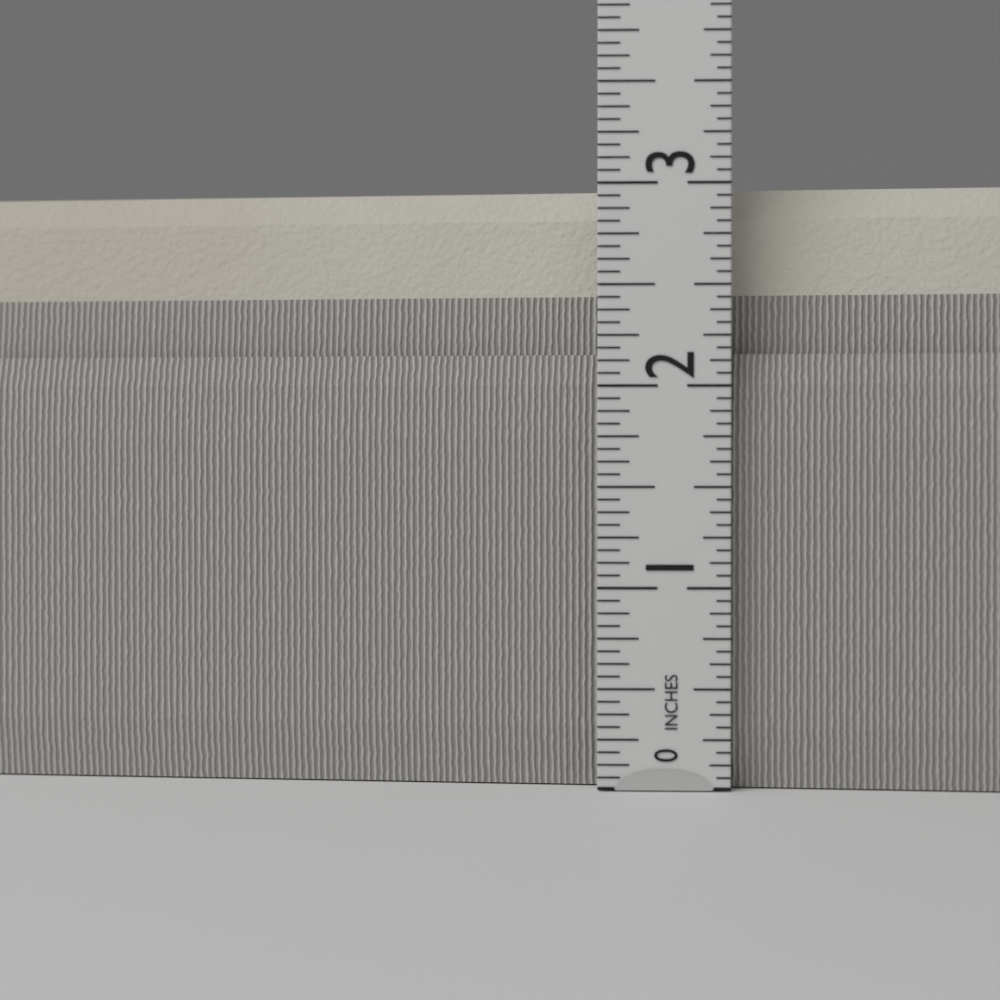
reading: 3.0000 in
